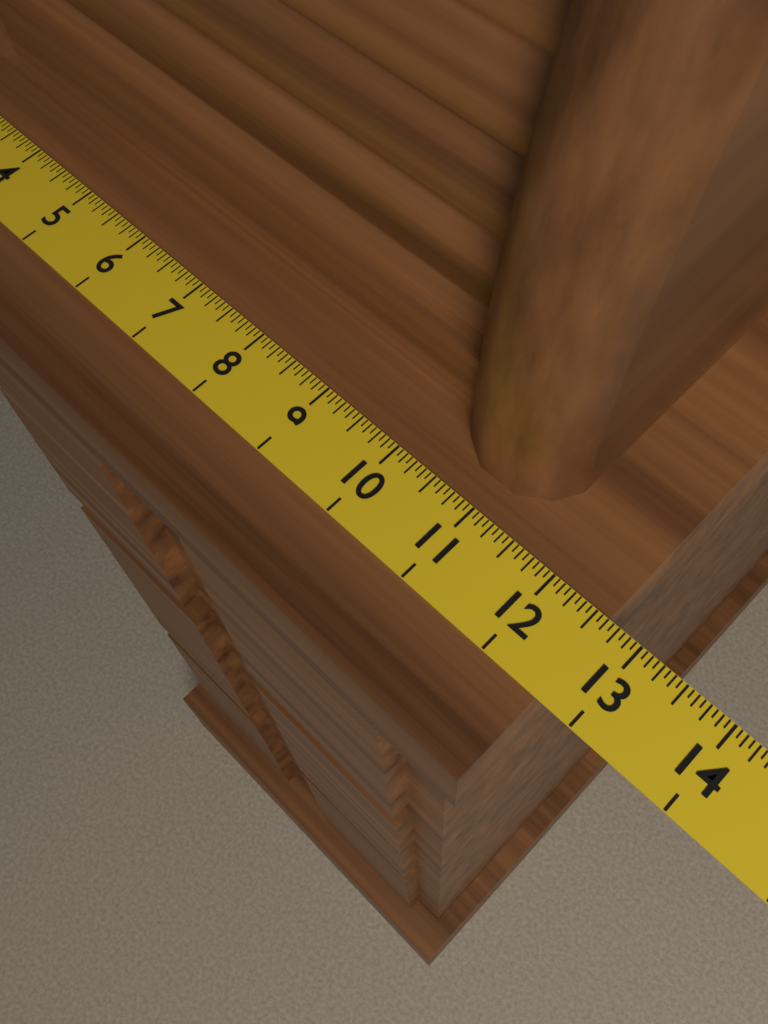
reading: 12.6250 (no unit)
